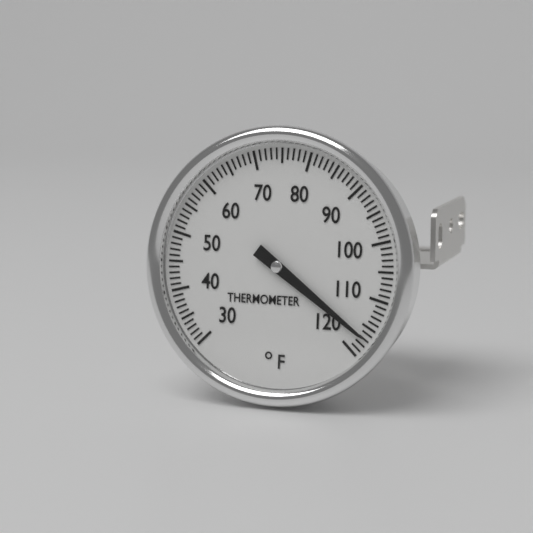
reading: 117 °F
